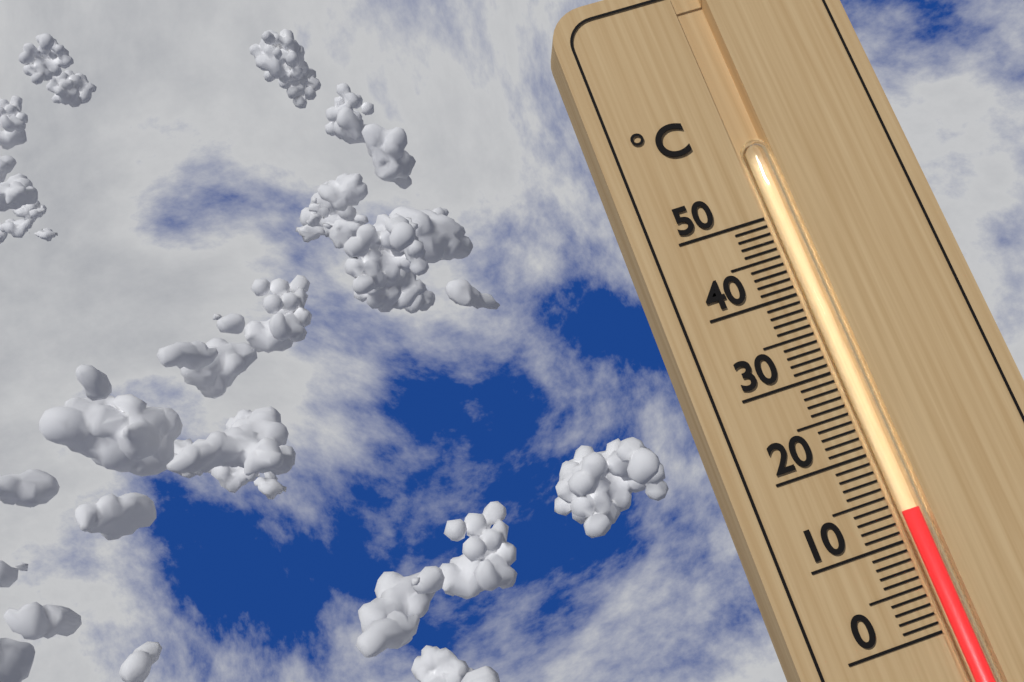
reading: 13 °C
